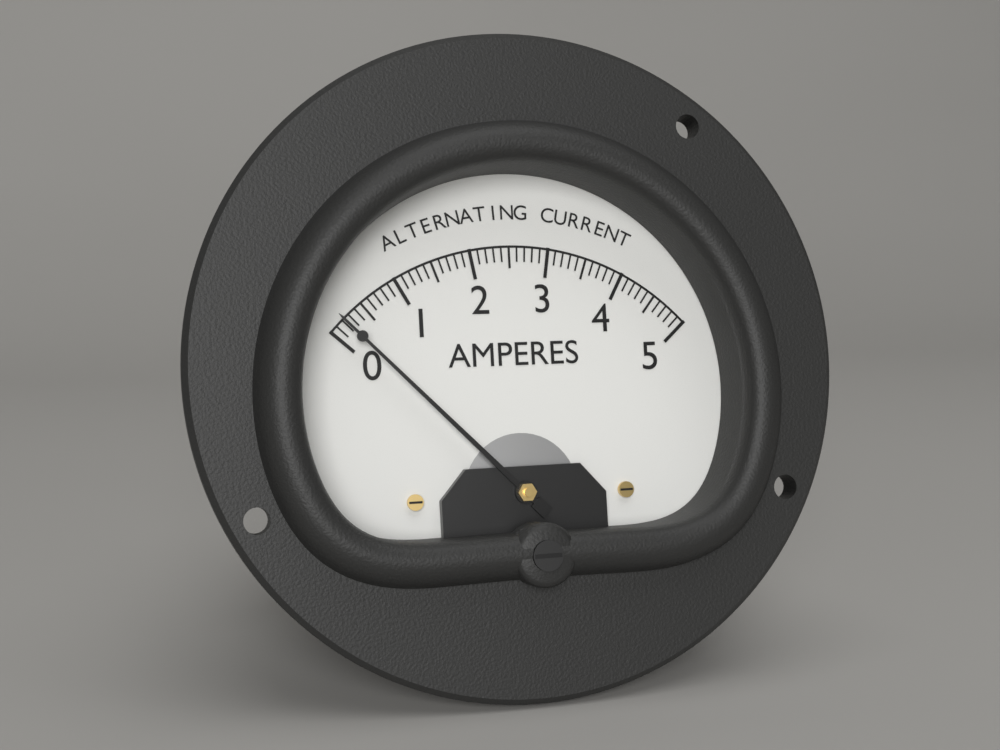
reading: 0.2 A
